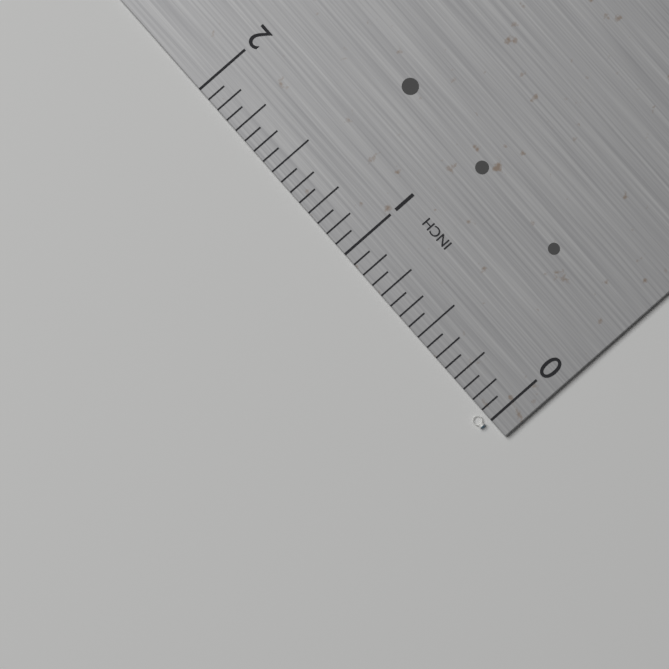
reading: 0.0625 in
